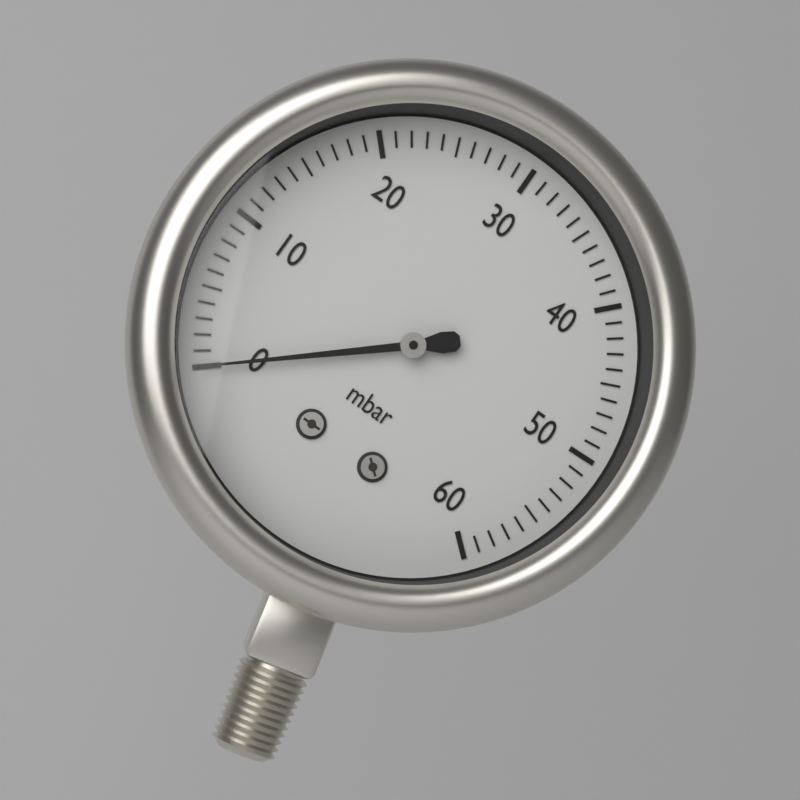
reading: 0 mbar
